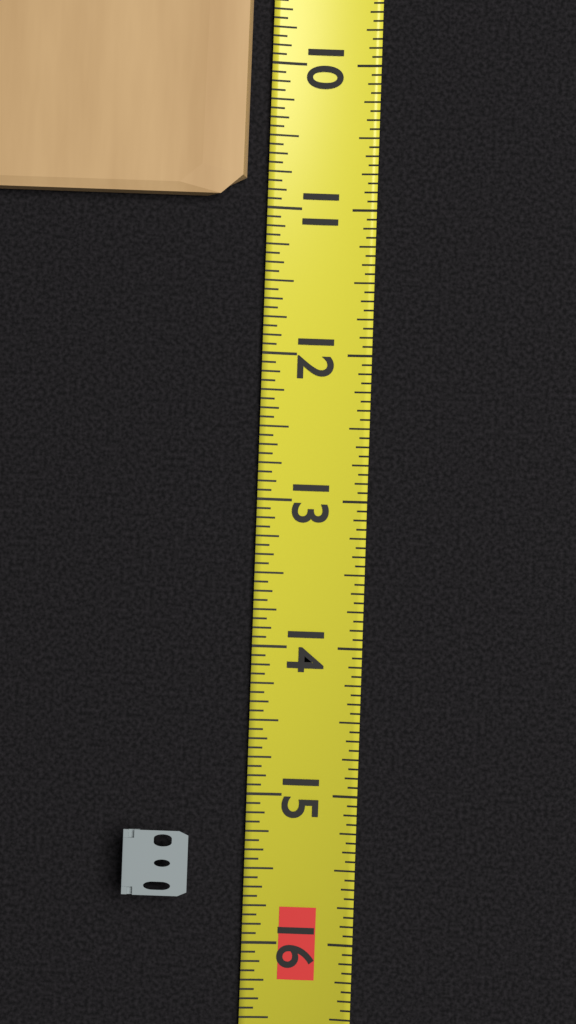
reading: 10.9375 (no unit)
